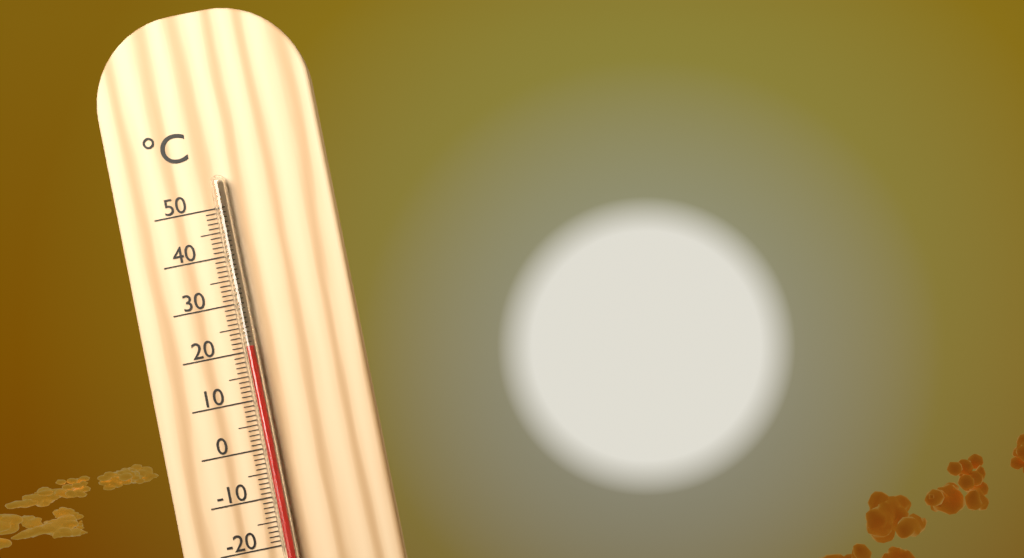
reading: 21 °C
